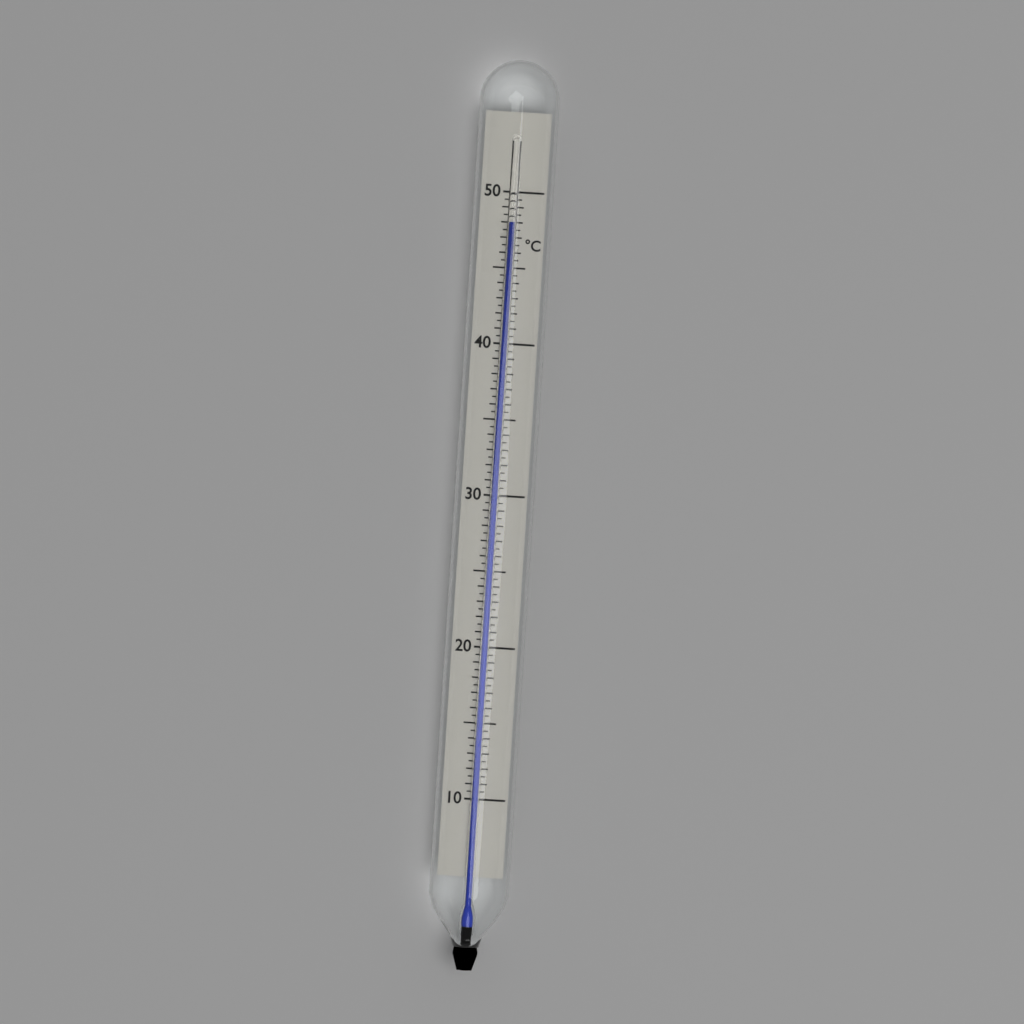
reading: 48.0 °C
